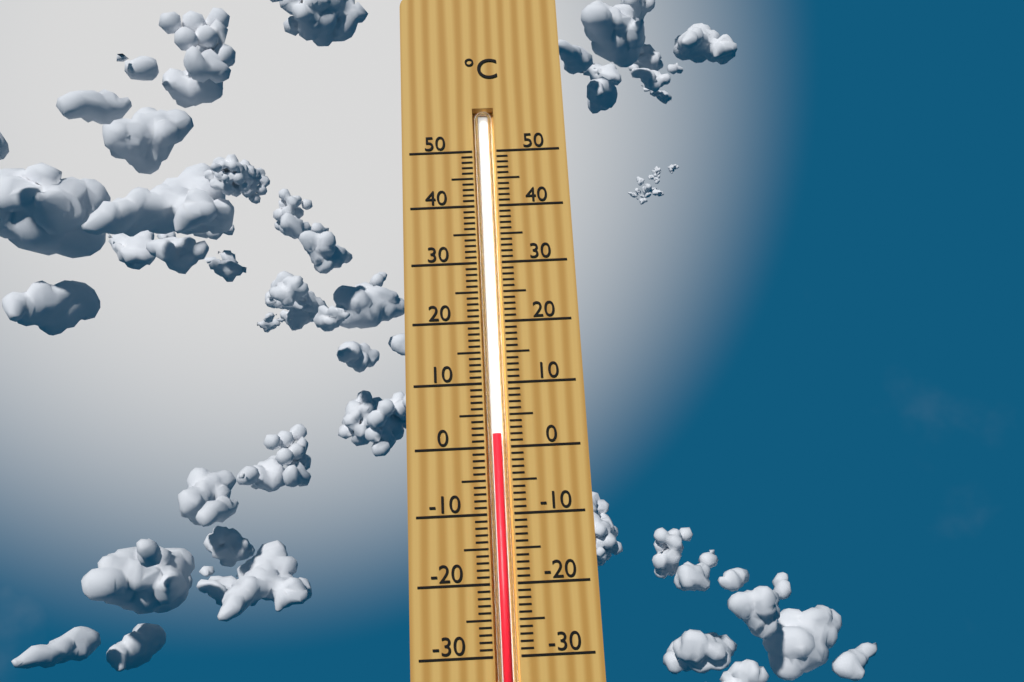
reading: 2 °C
